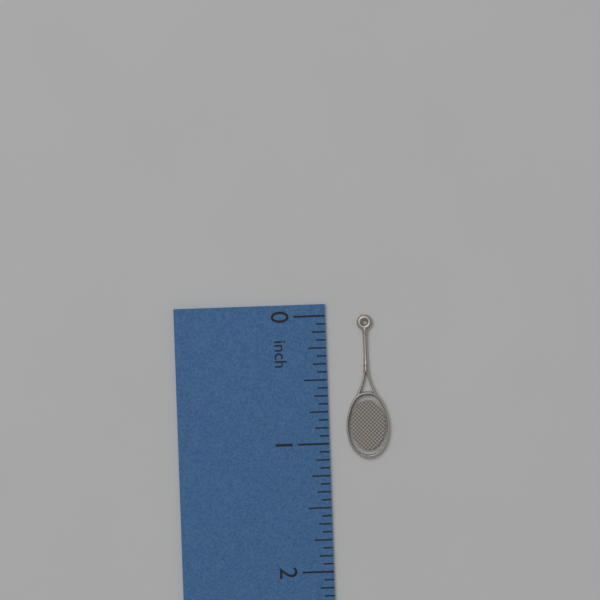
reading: 1.1250 inch
